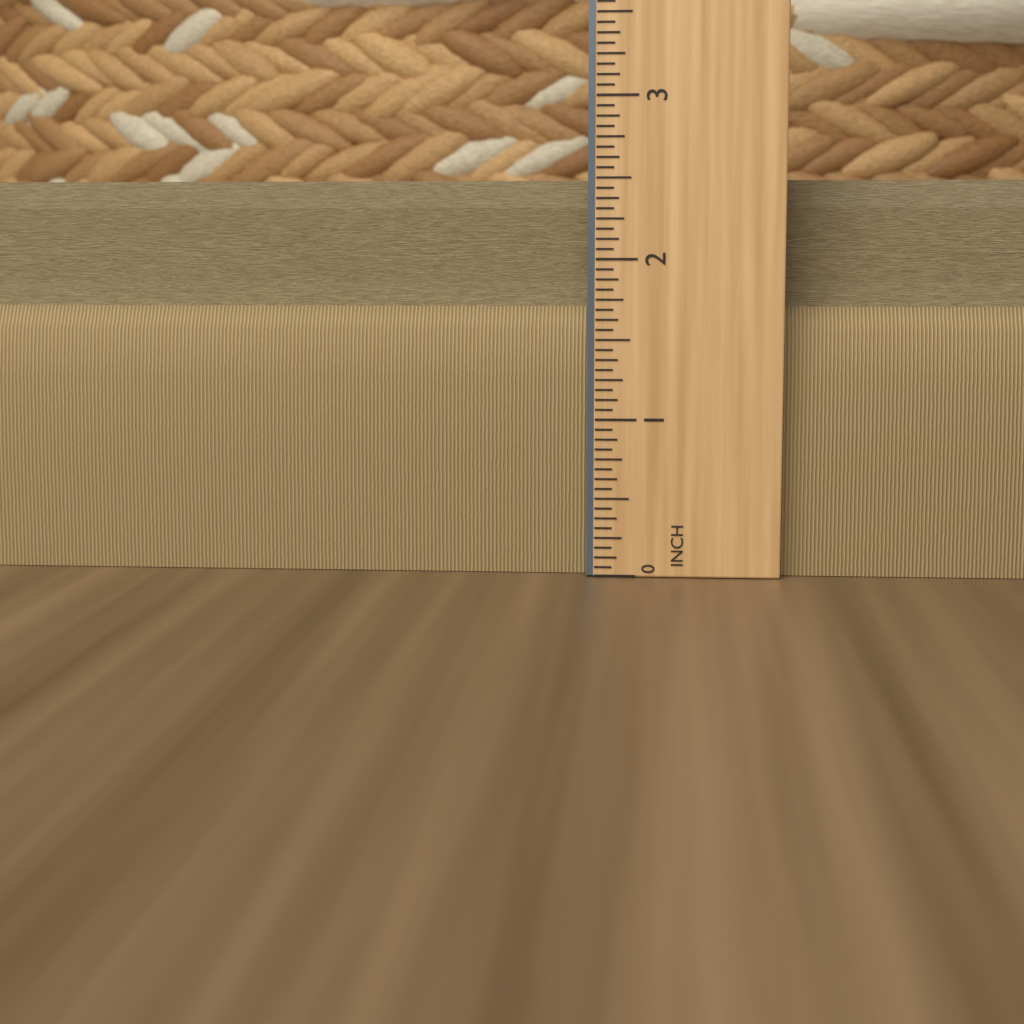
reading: 2.5000 in
